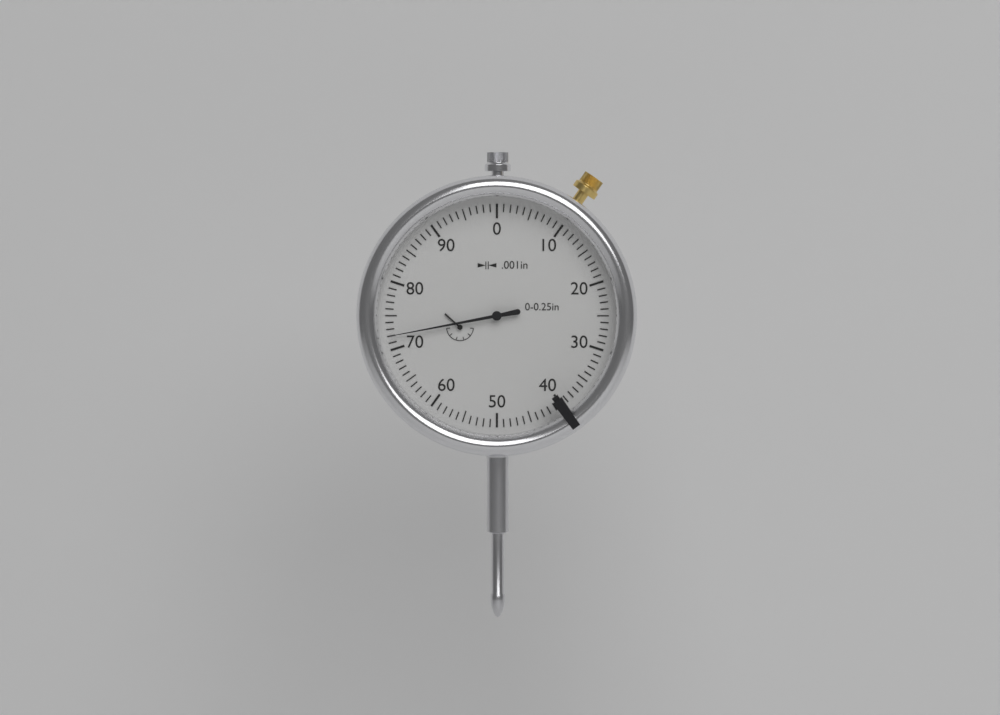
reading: 0.072 in
